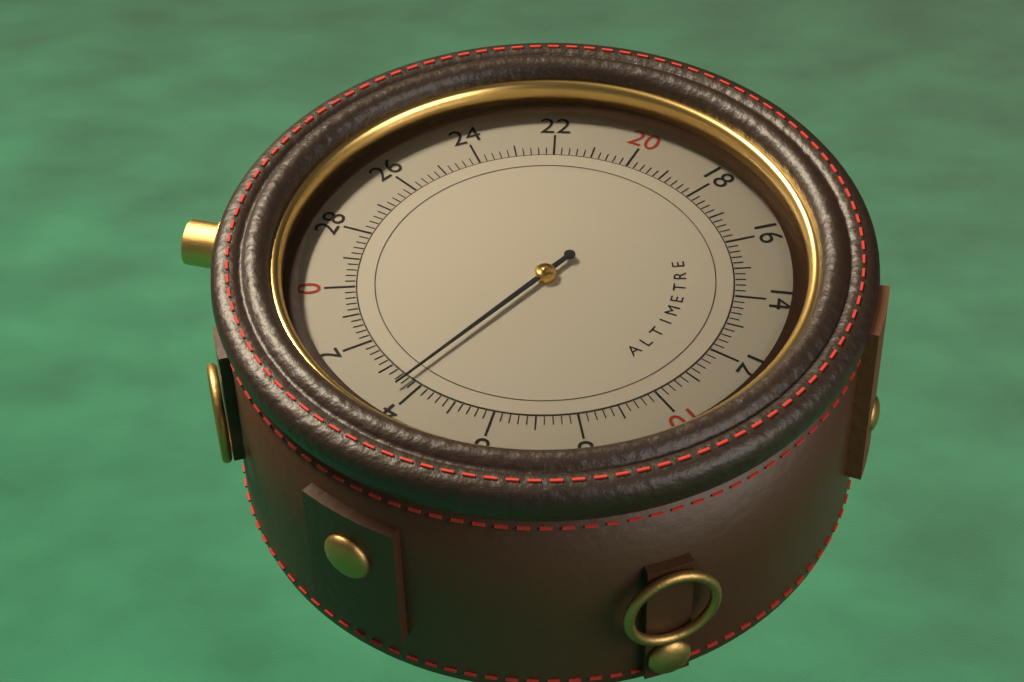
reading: 3.6 (no unit)
